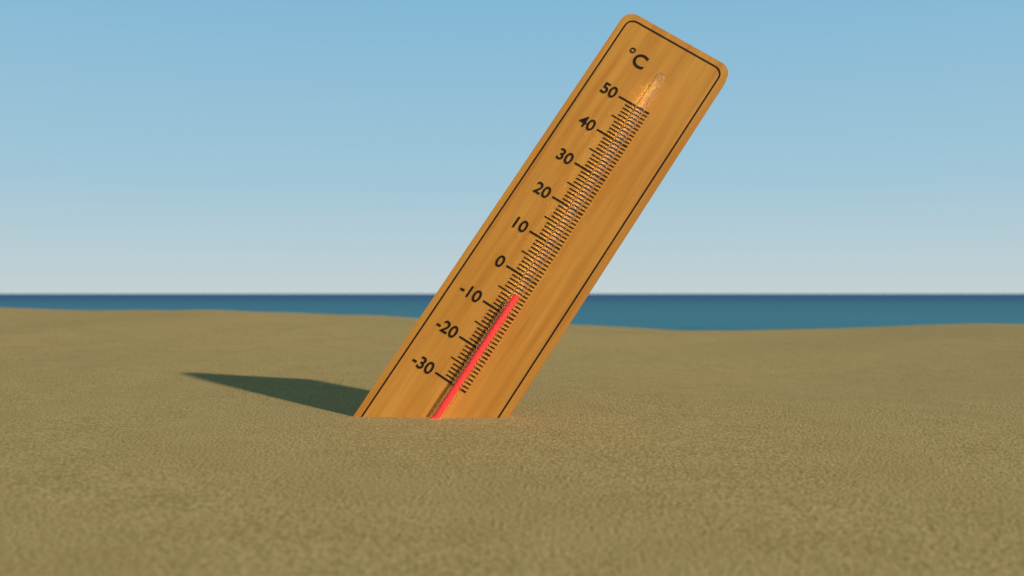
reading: -5 °C
